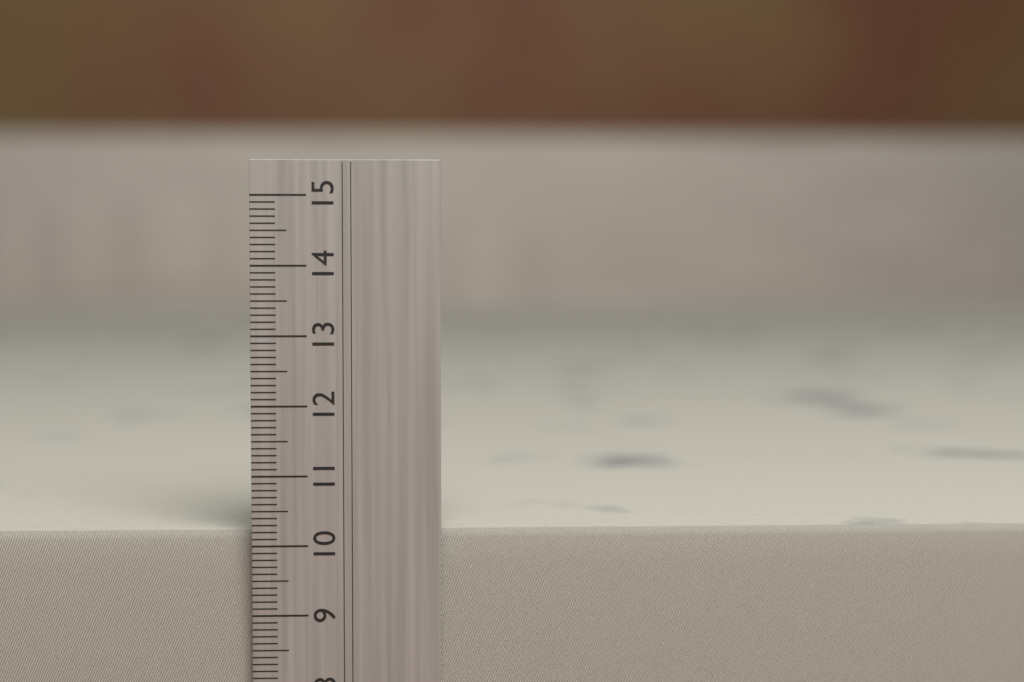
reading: 10.2 cm
